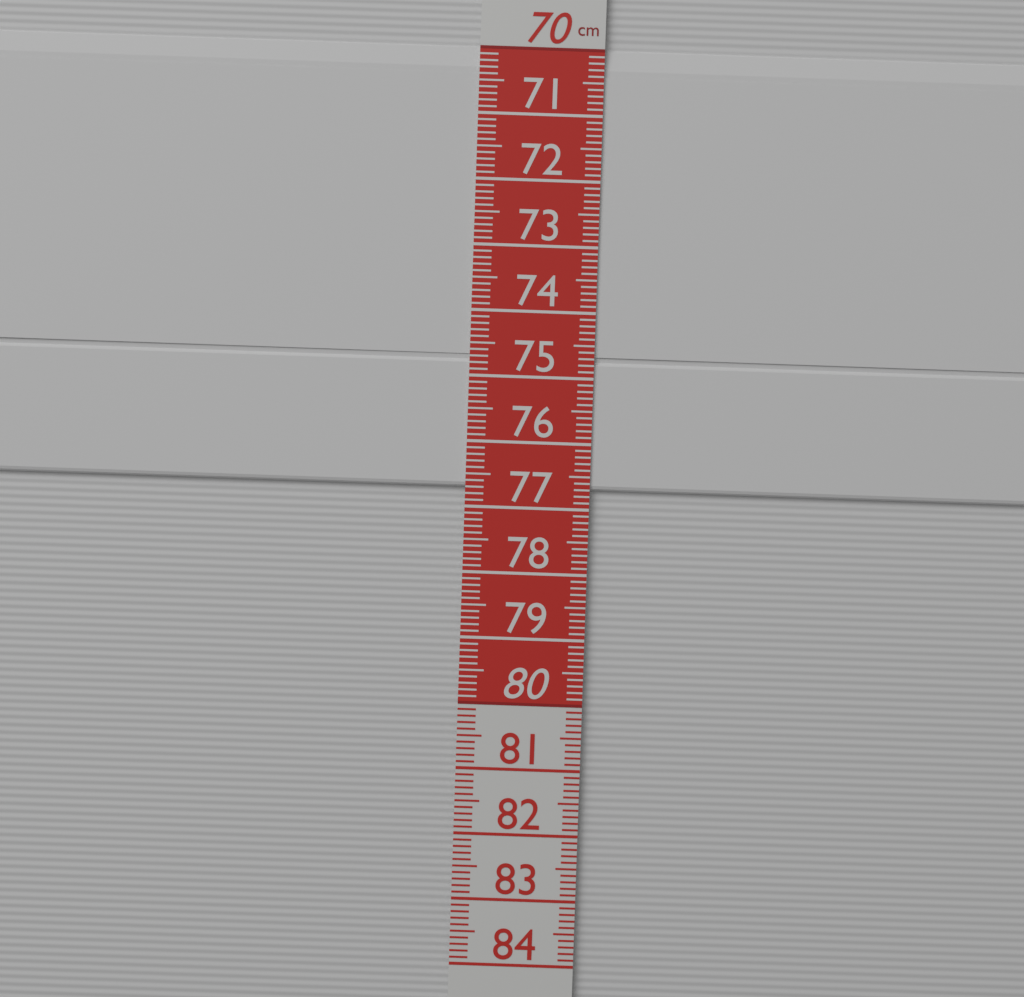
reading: 76.7 cm
